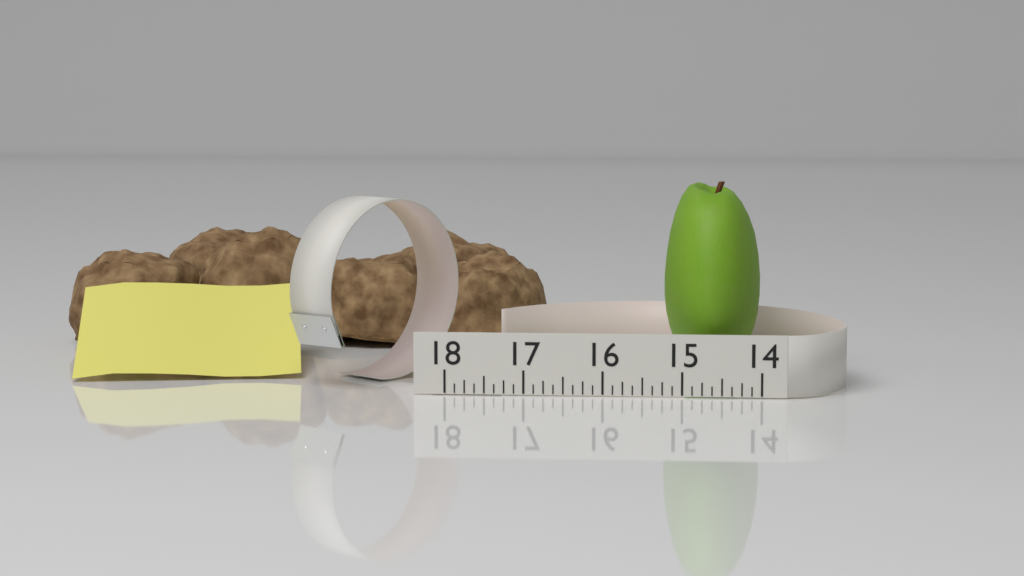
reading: 15.250 (no unit)
